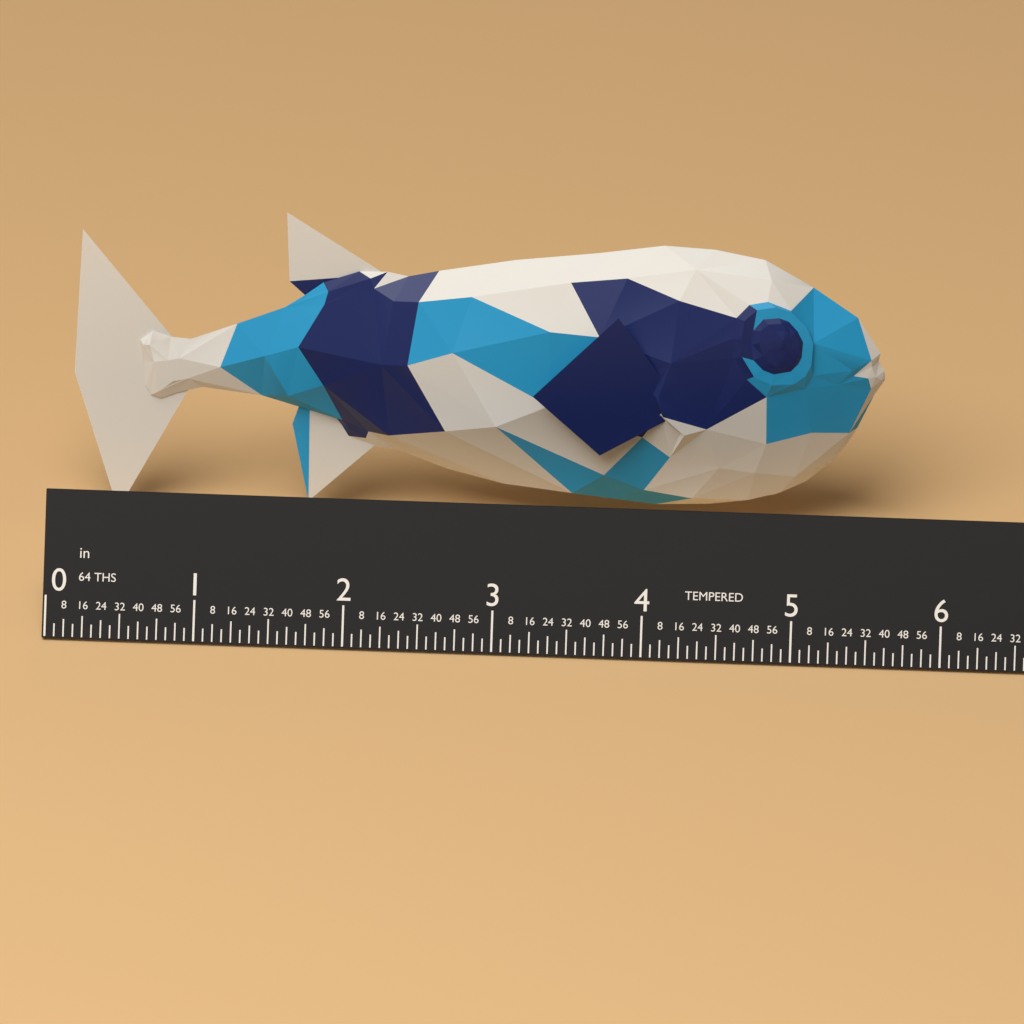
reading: 5.5000 in
